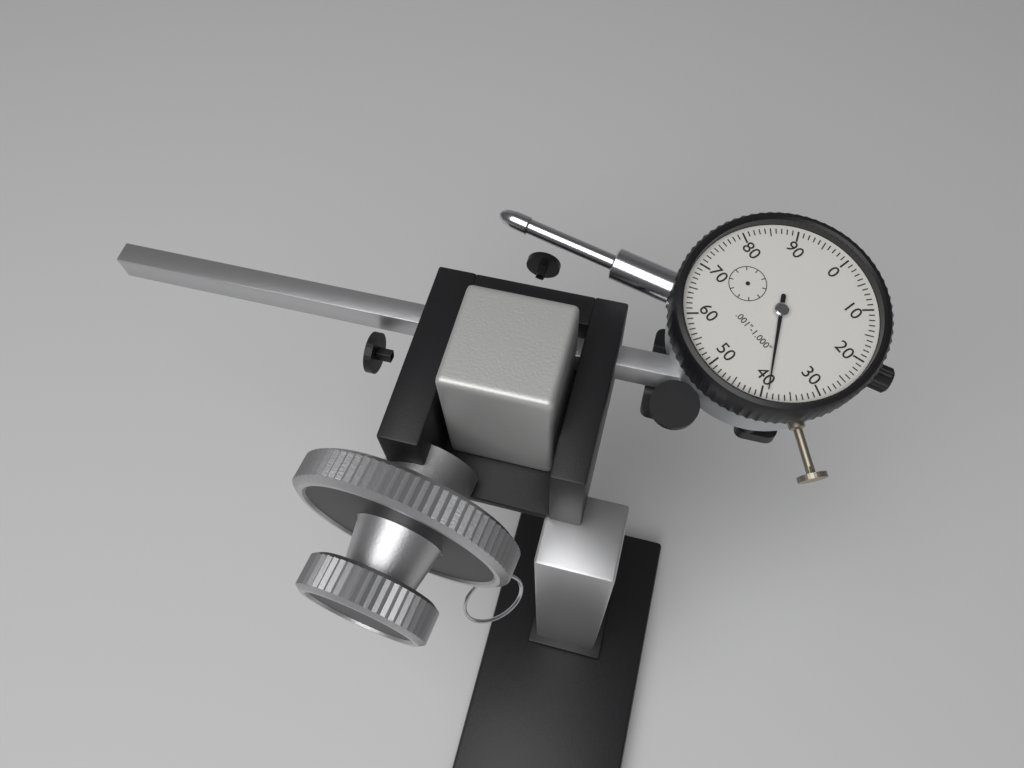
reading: 0.039 in
